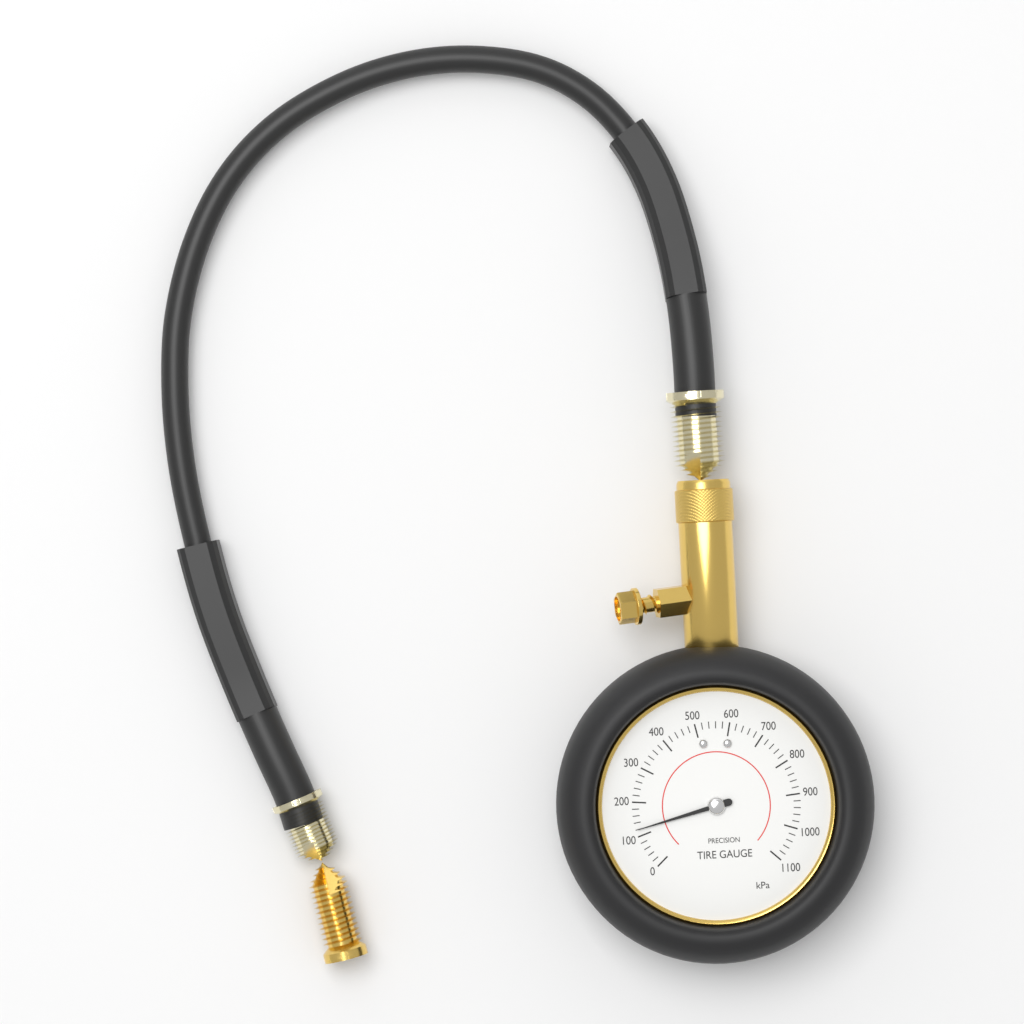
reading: 120 kPa
